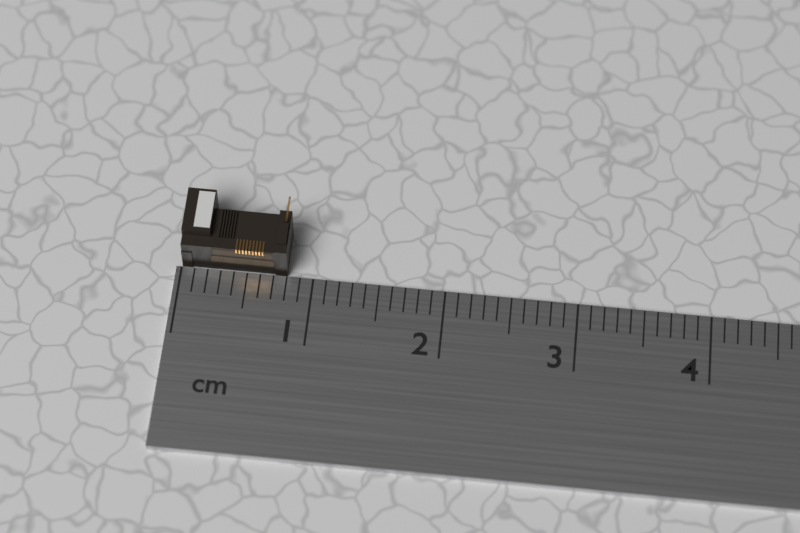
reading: 0.8 cm
